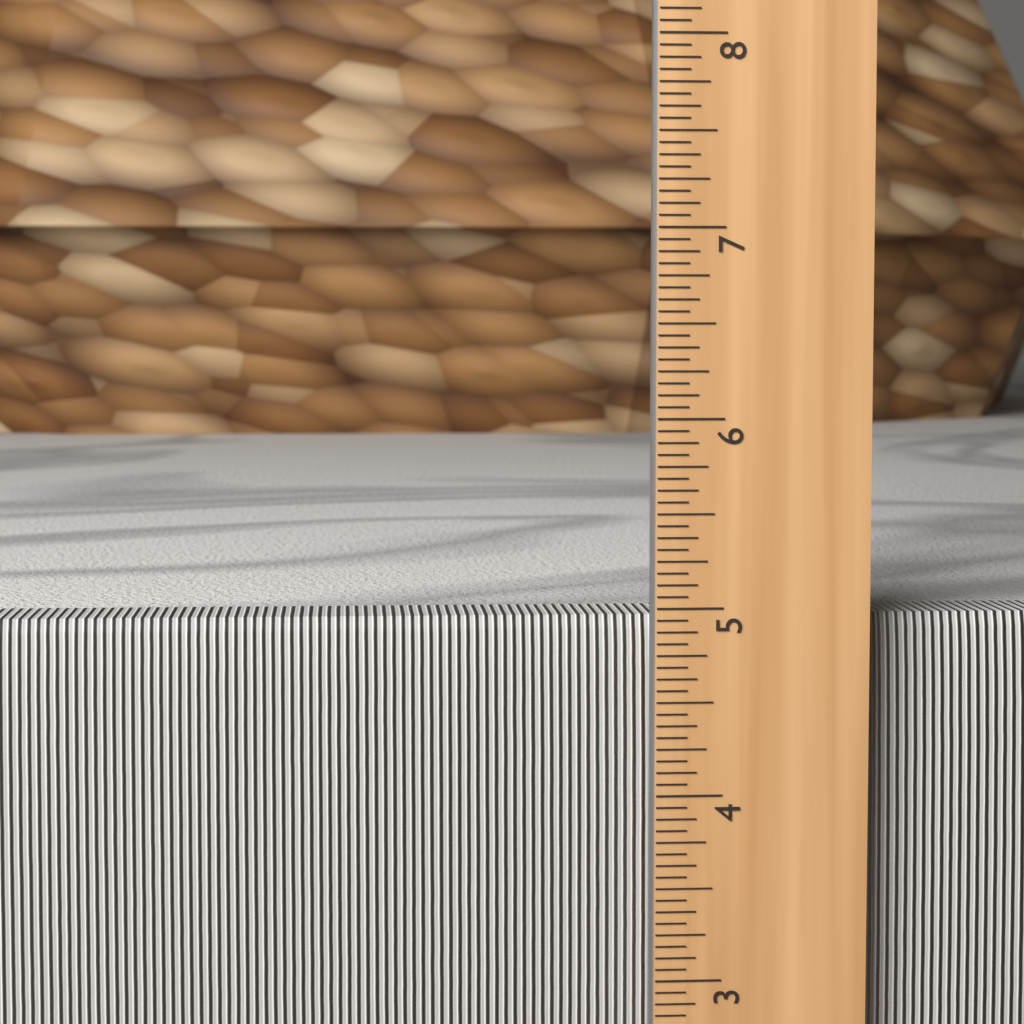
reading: 4.9375 in
